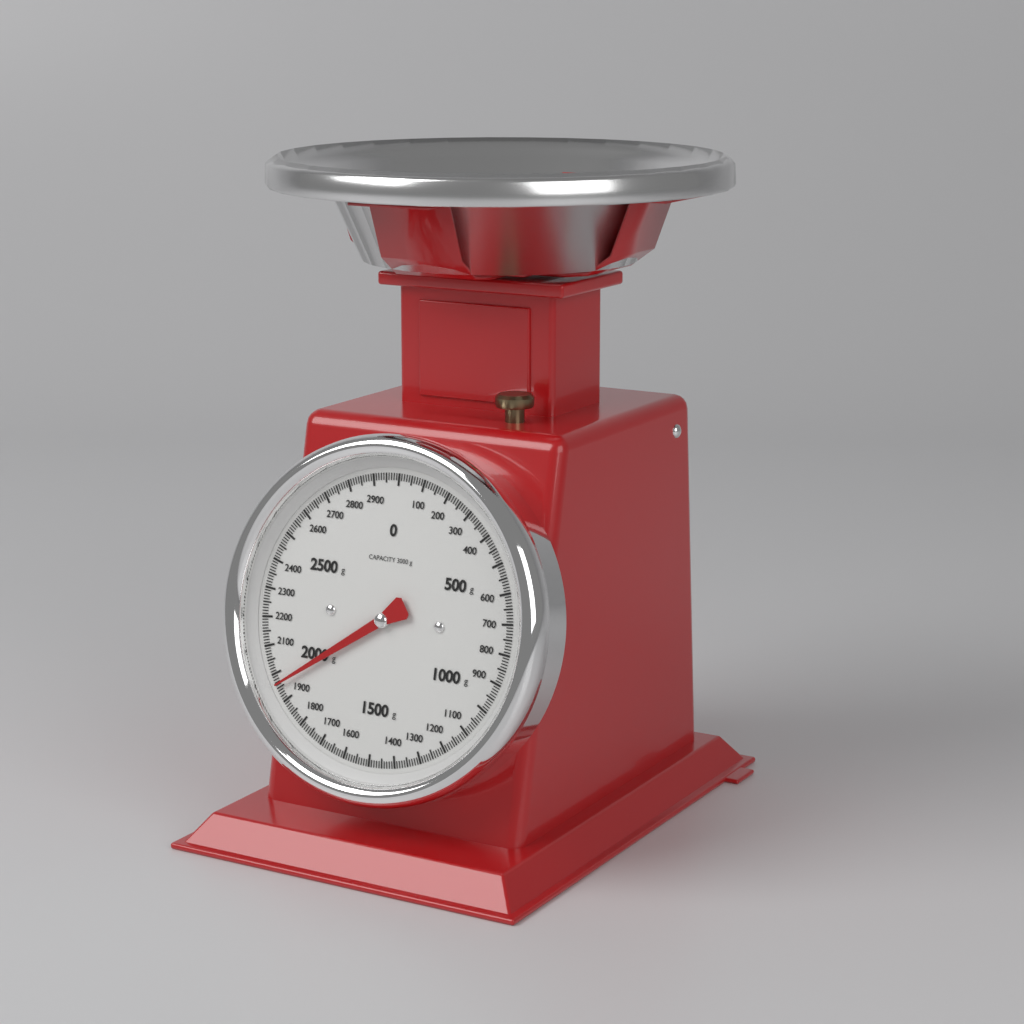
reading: 1960 g
